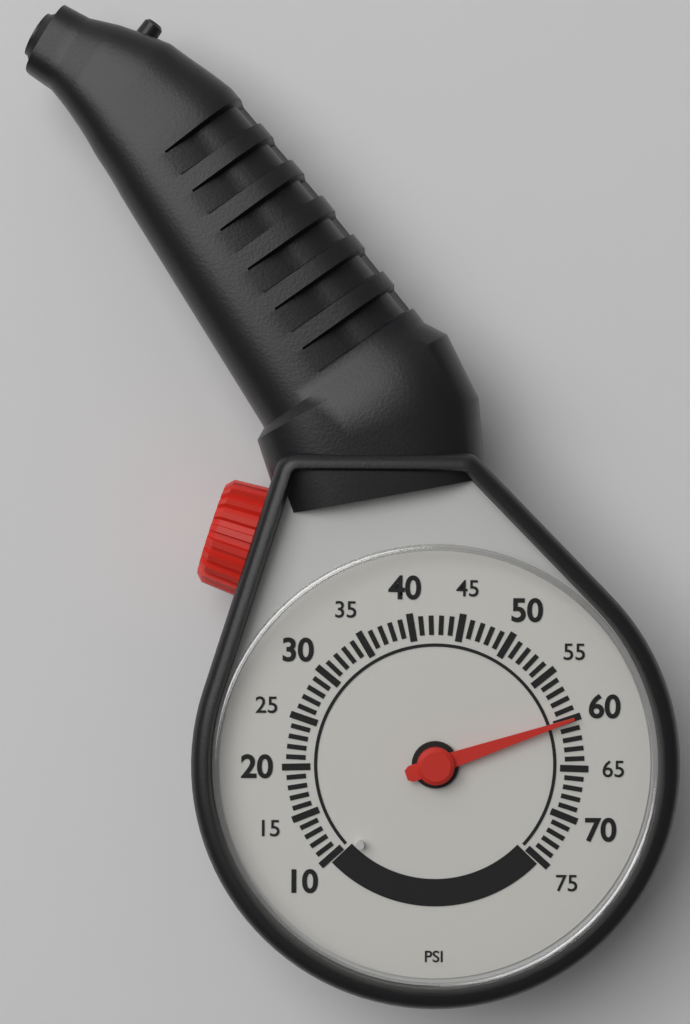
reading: 60 psi
